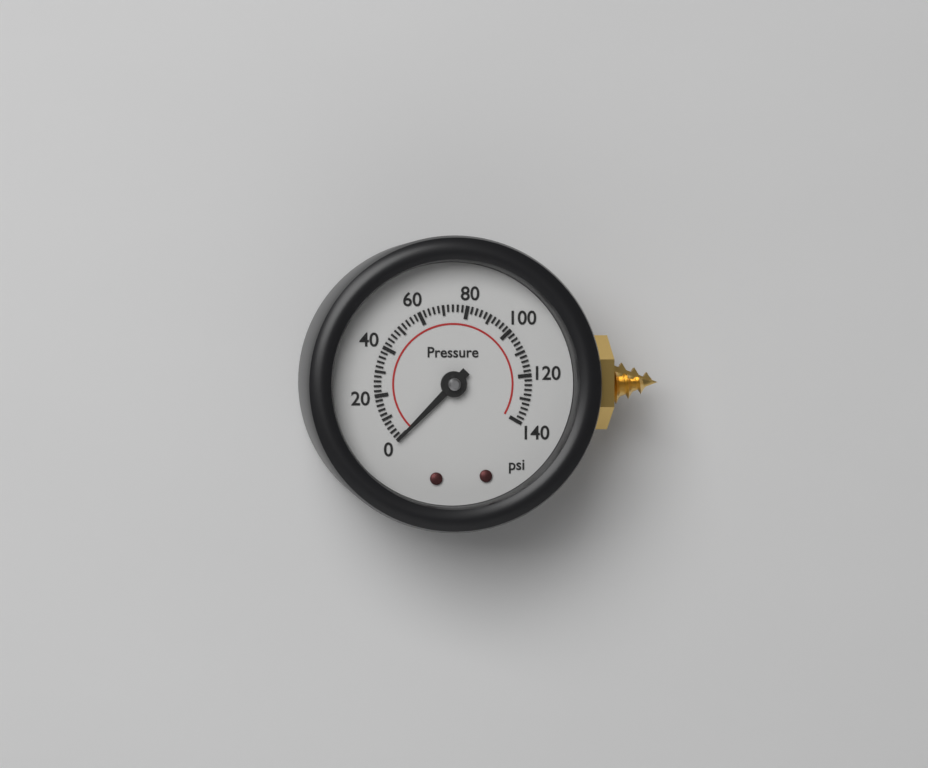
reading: 0 psi
